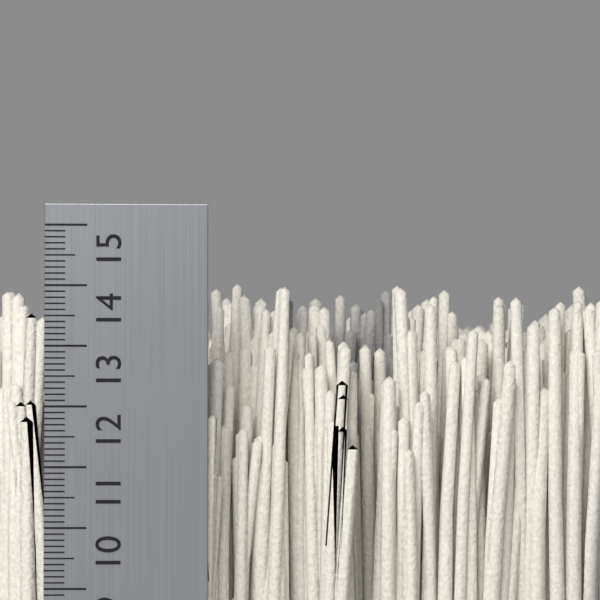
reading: 14.2 cm
